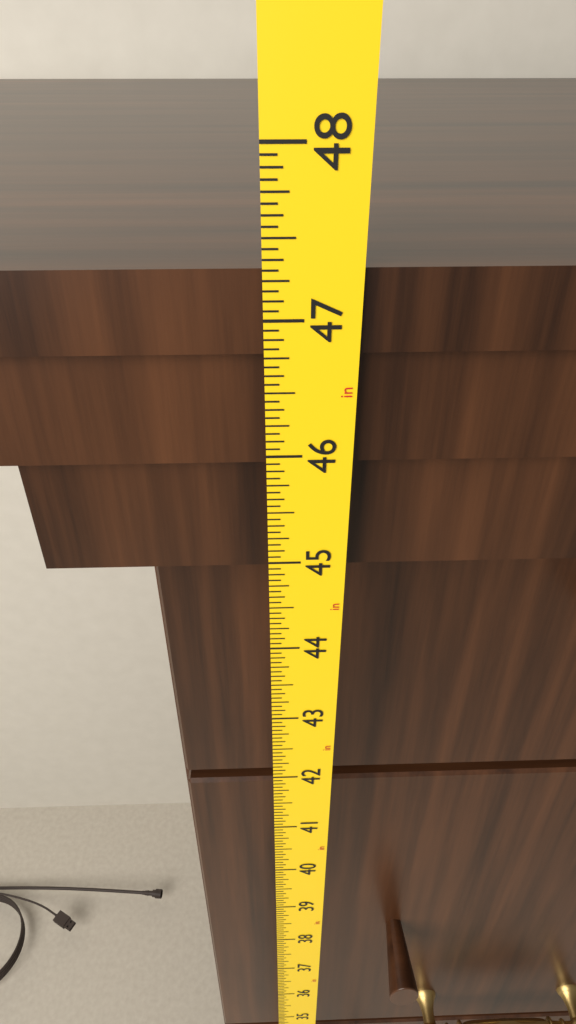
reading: 47.3125 in
